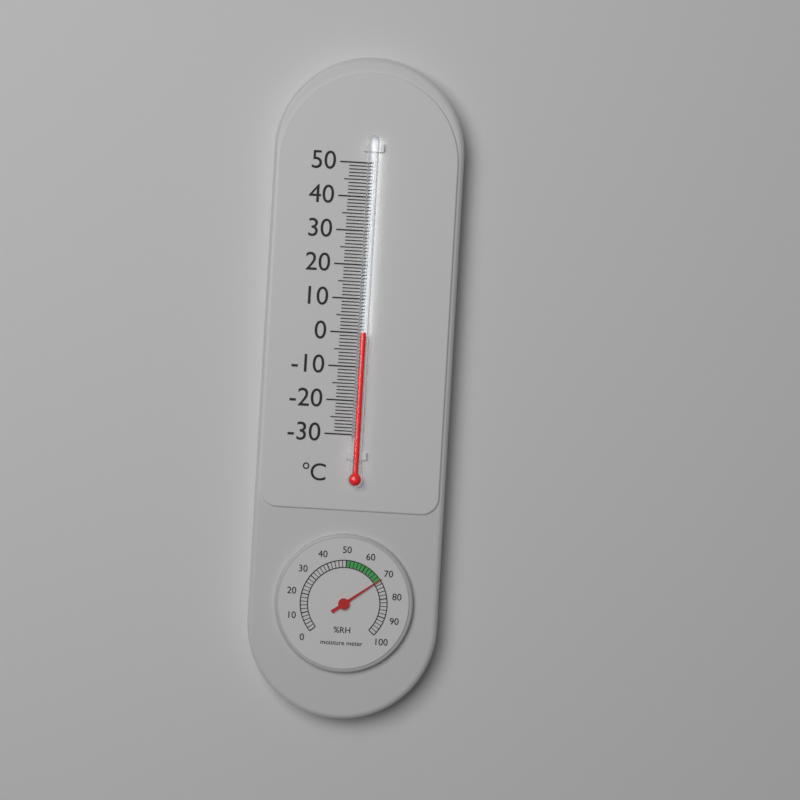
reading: 0 °C
